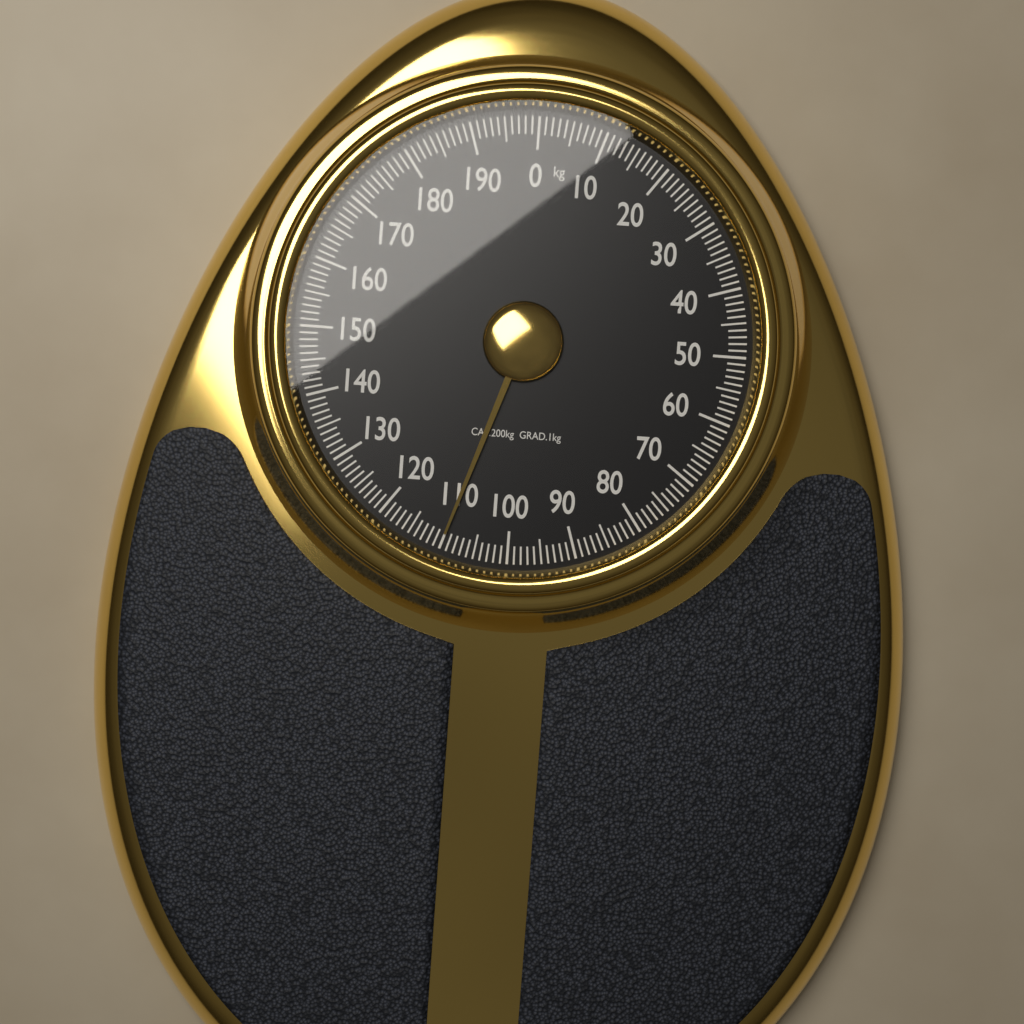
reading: 110 kg
